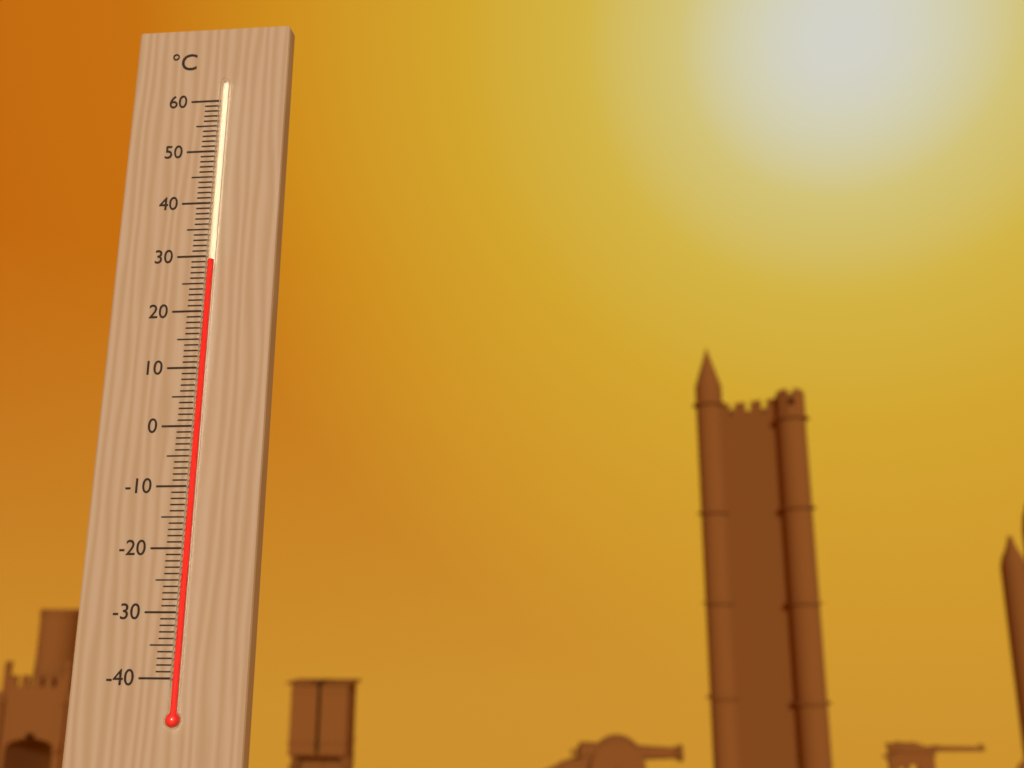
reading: 29 °C
